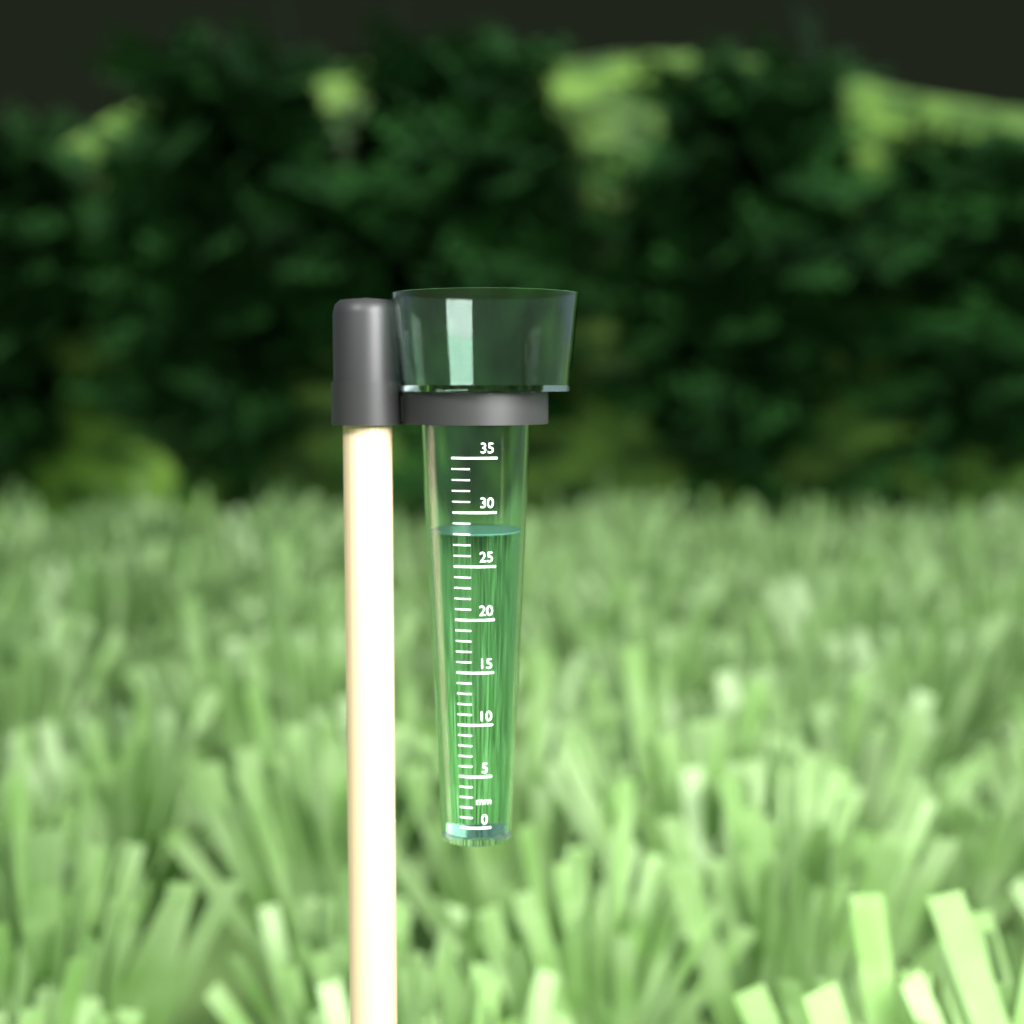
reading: 28 mm
